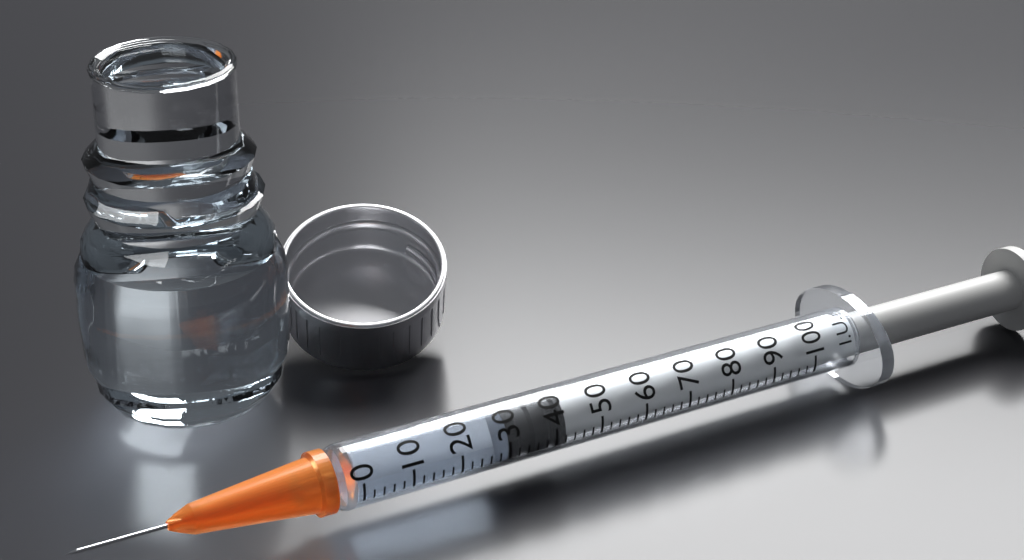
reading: 30 I.U.
